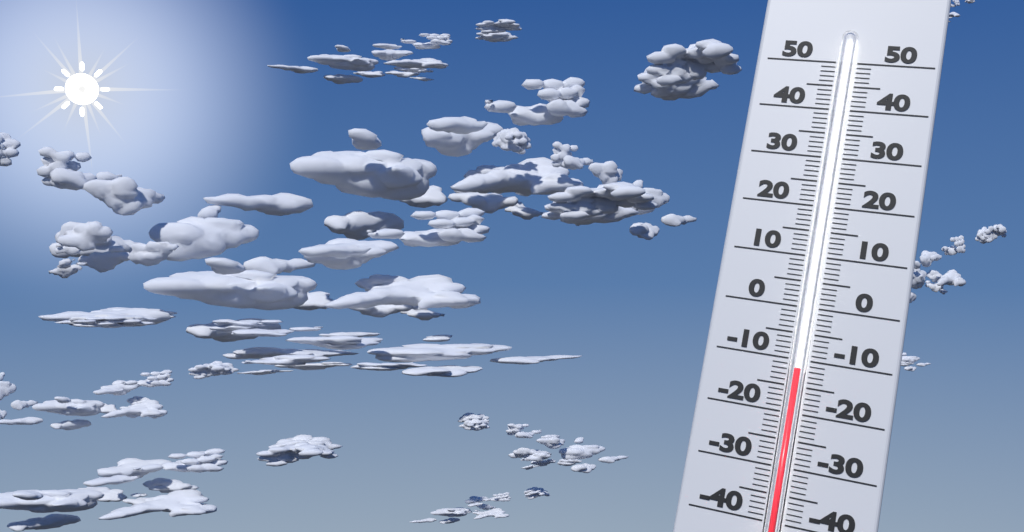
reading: -12 (no unit)
